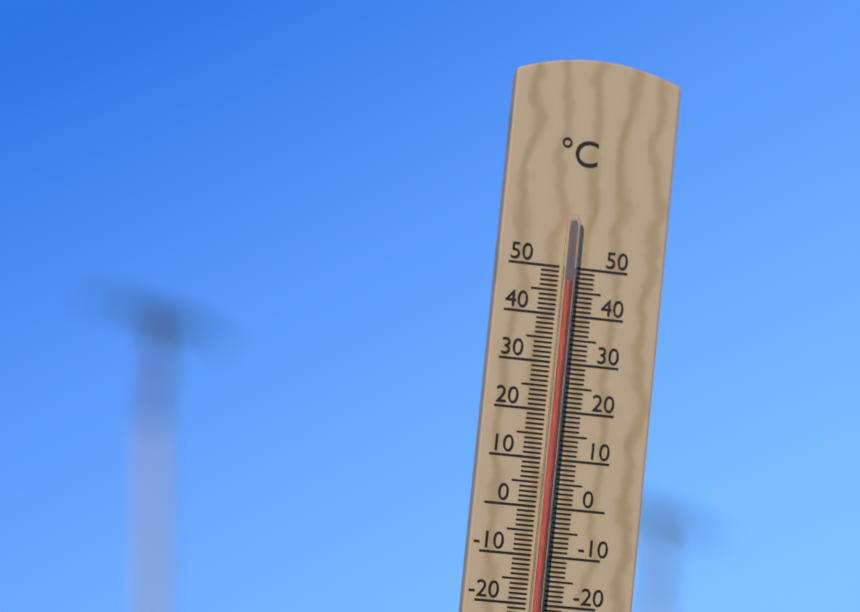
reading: 47 °C
